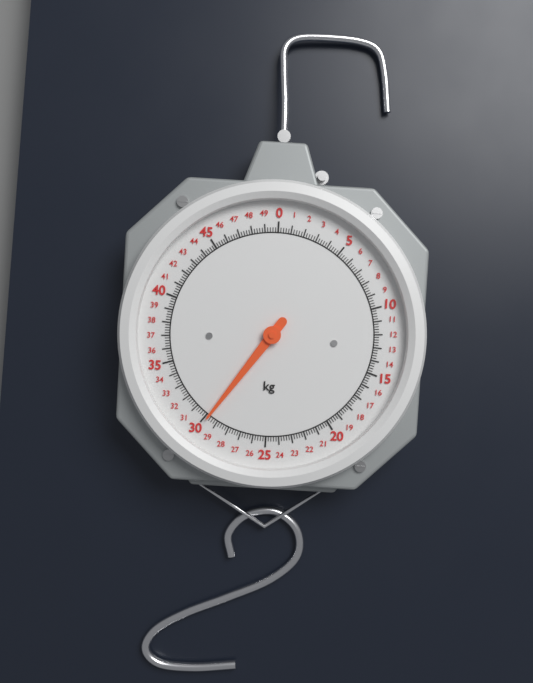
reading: 29.8 kg
